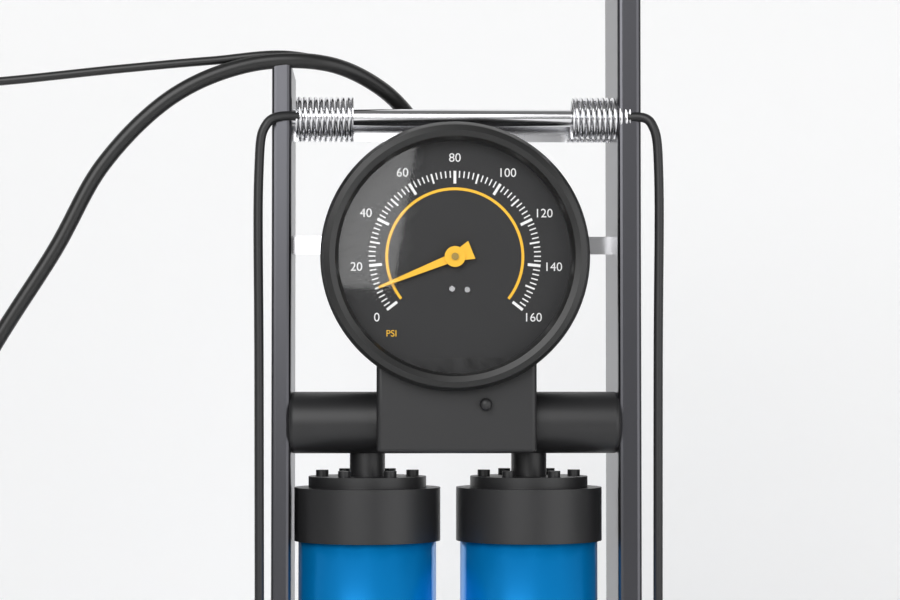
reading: 10 psi
